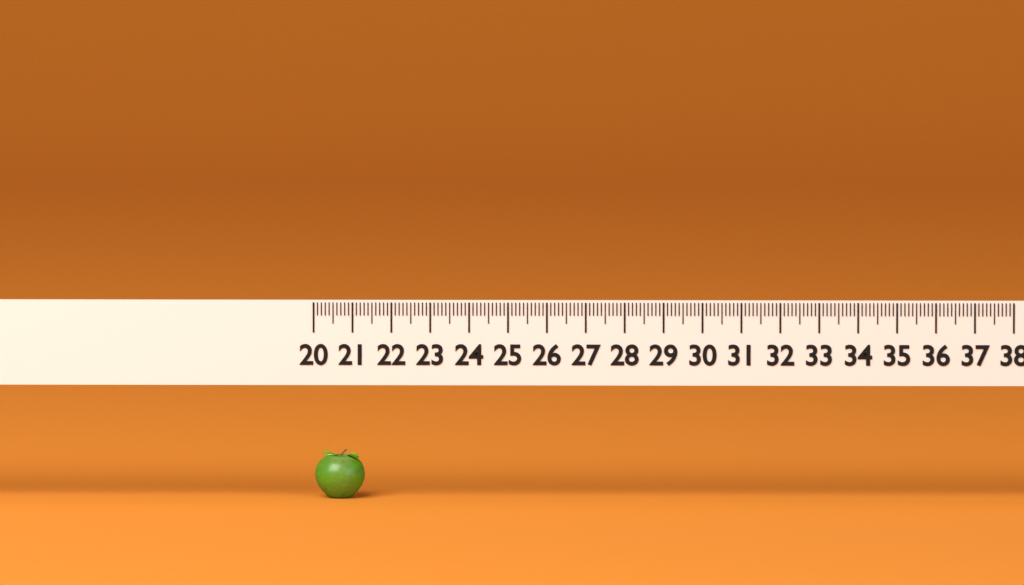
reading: 21.3 (no unit)
